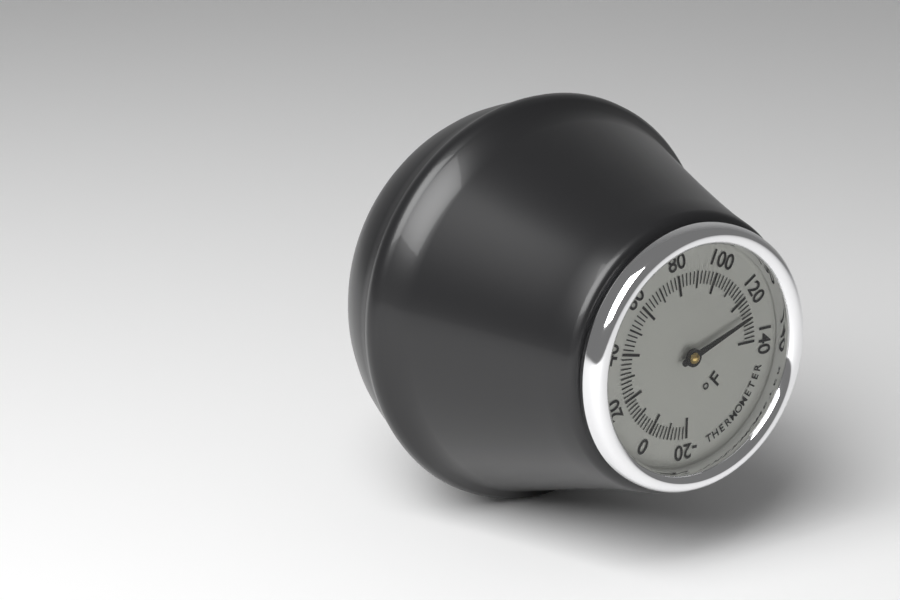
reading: 128 °F
